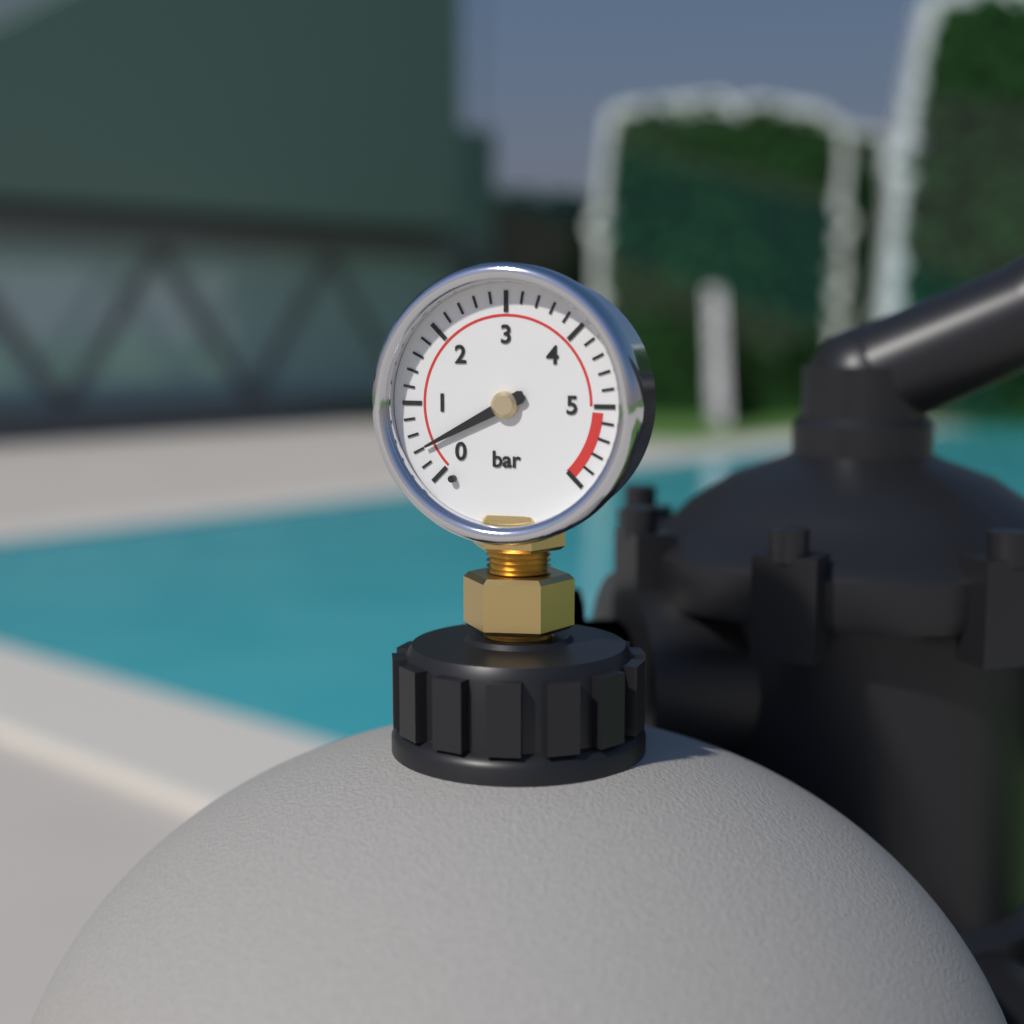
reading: 0.4 bar
